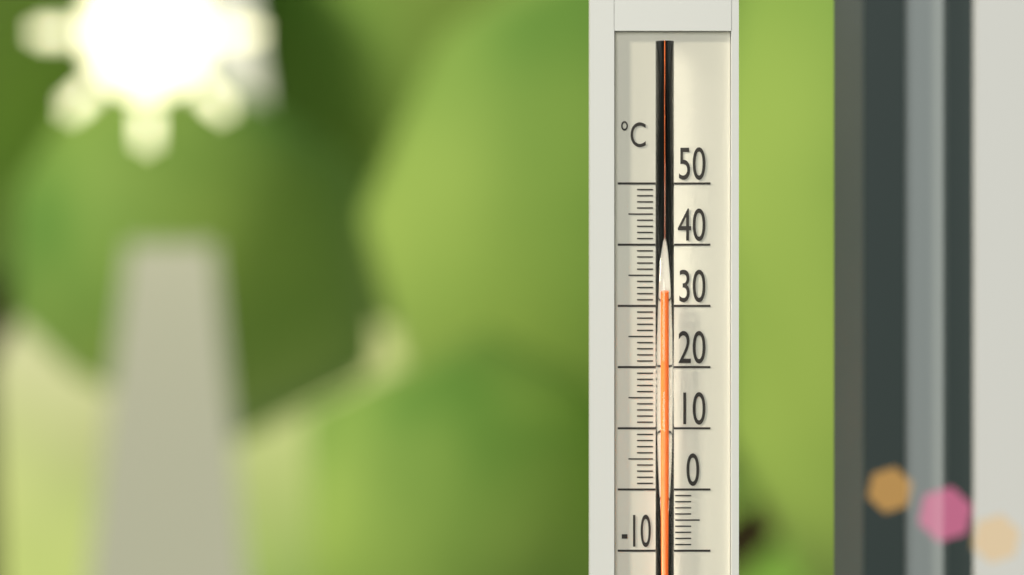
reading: 32 °C
